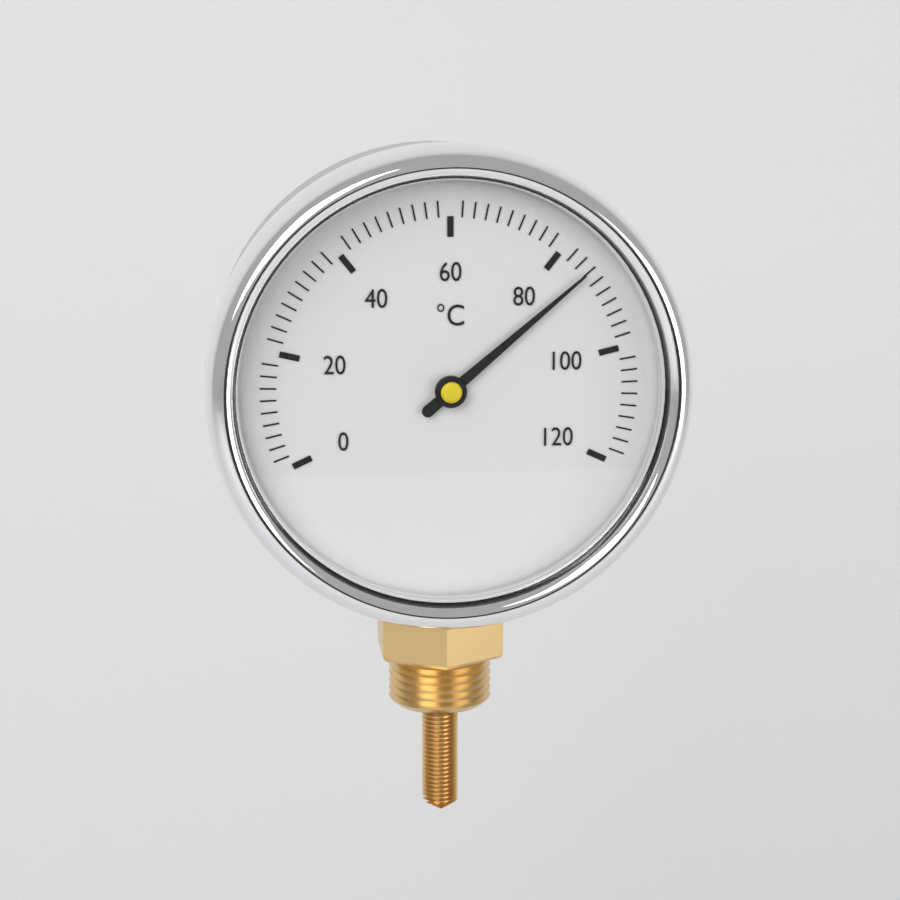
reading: 86 °C
